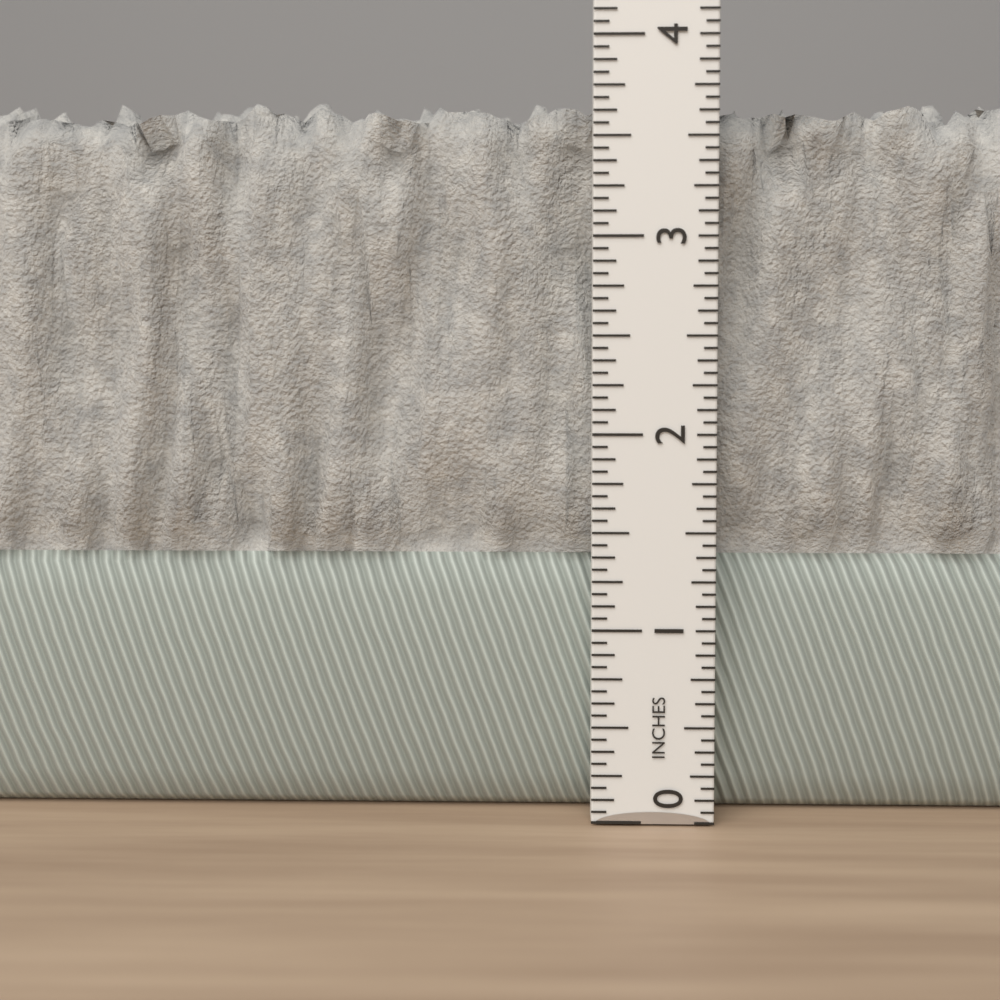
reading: 3.7500 in
